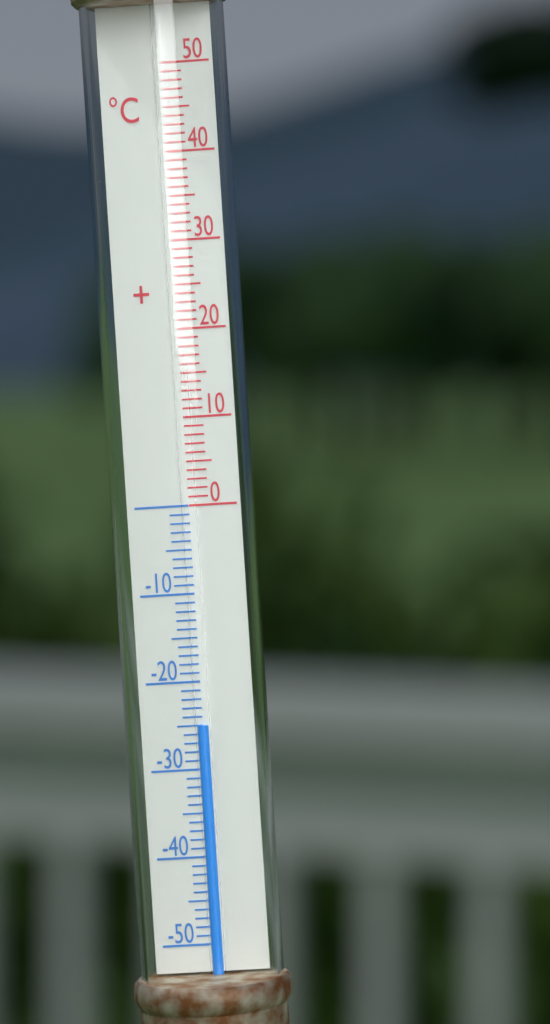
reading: -25 °C
